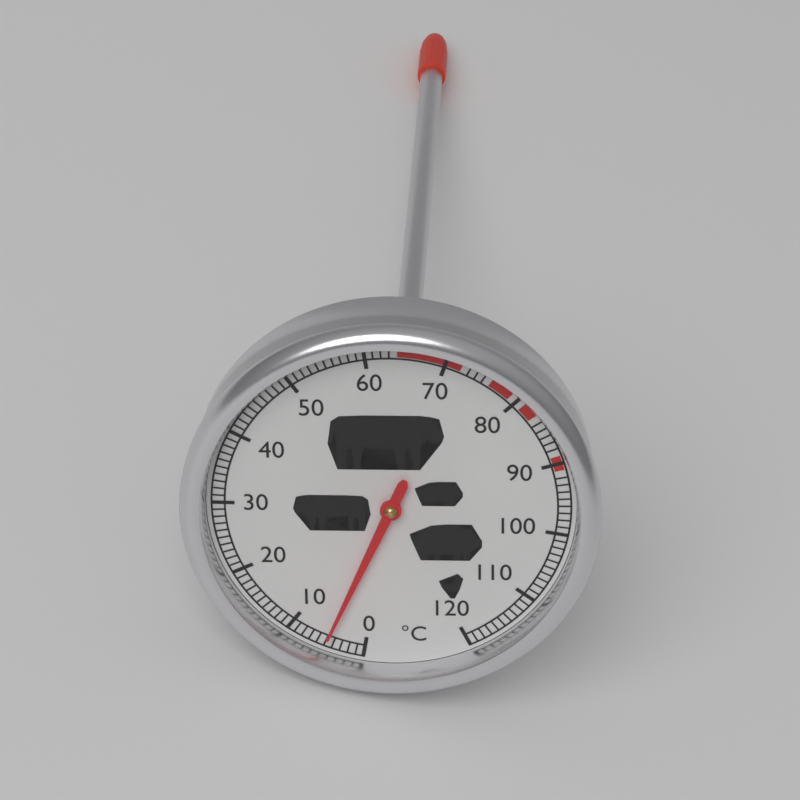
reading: 5 °C
